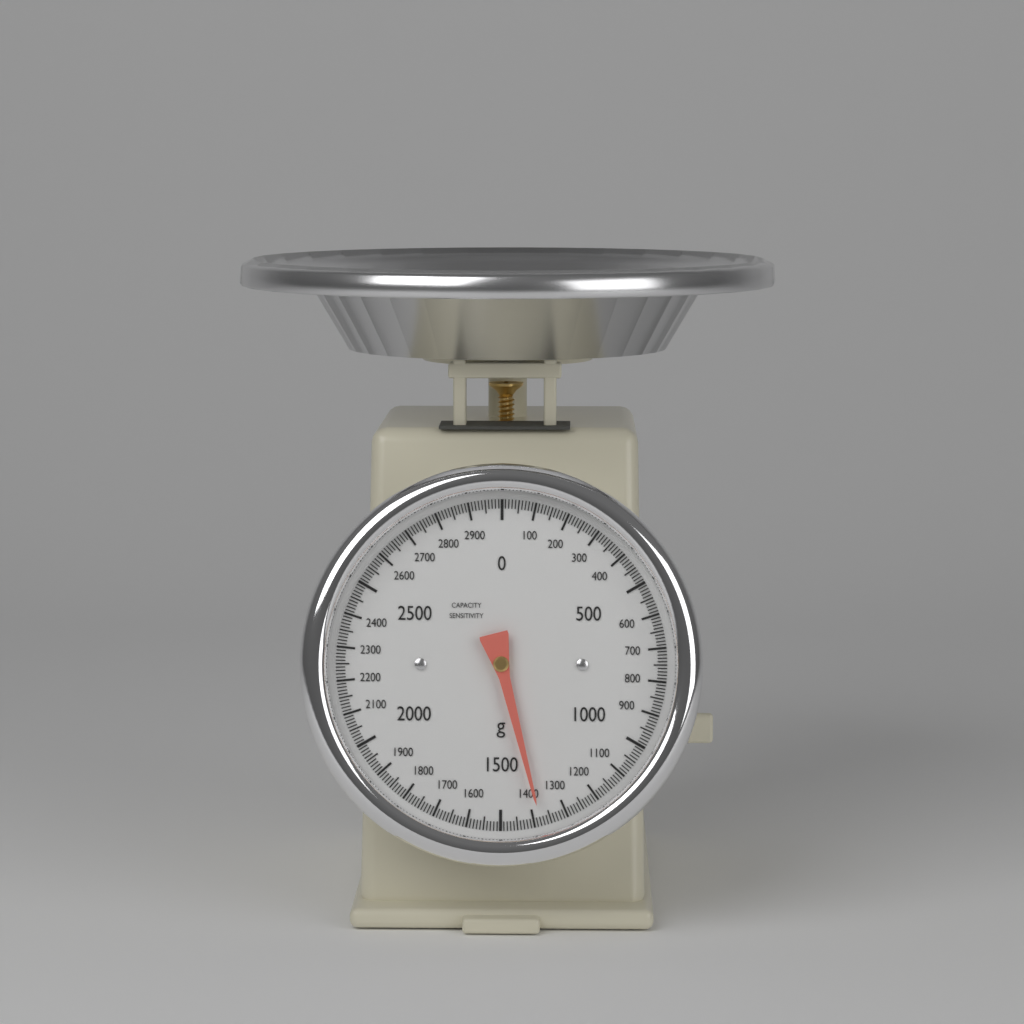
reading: 1380 g
